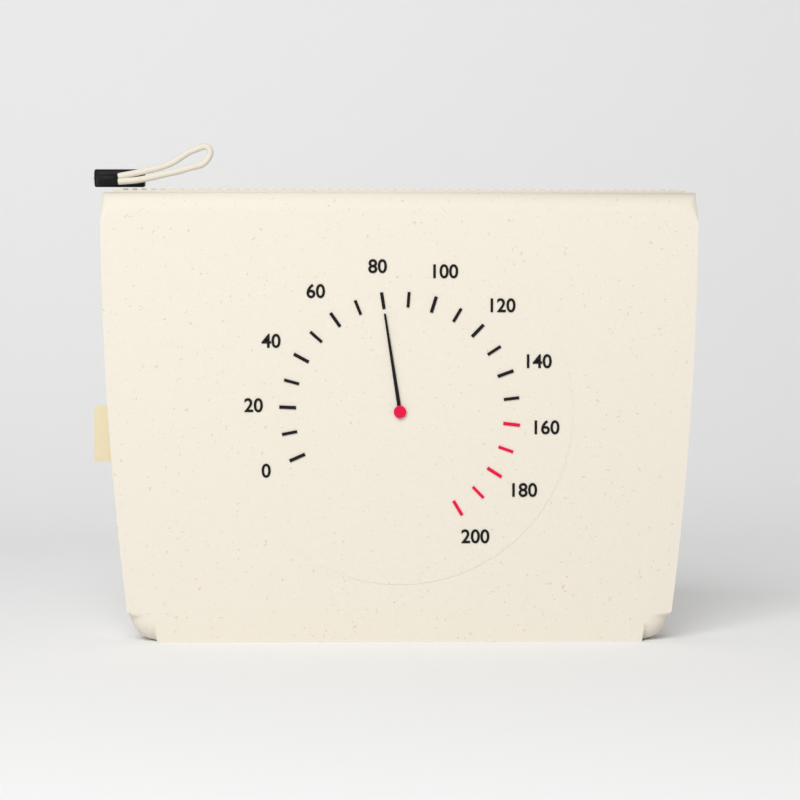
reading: 80 (no unit)
